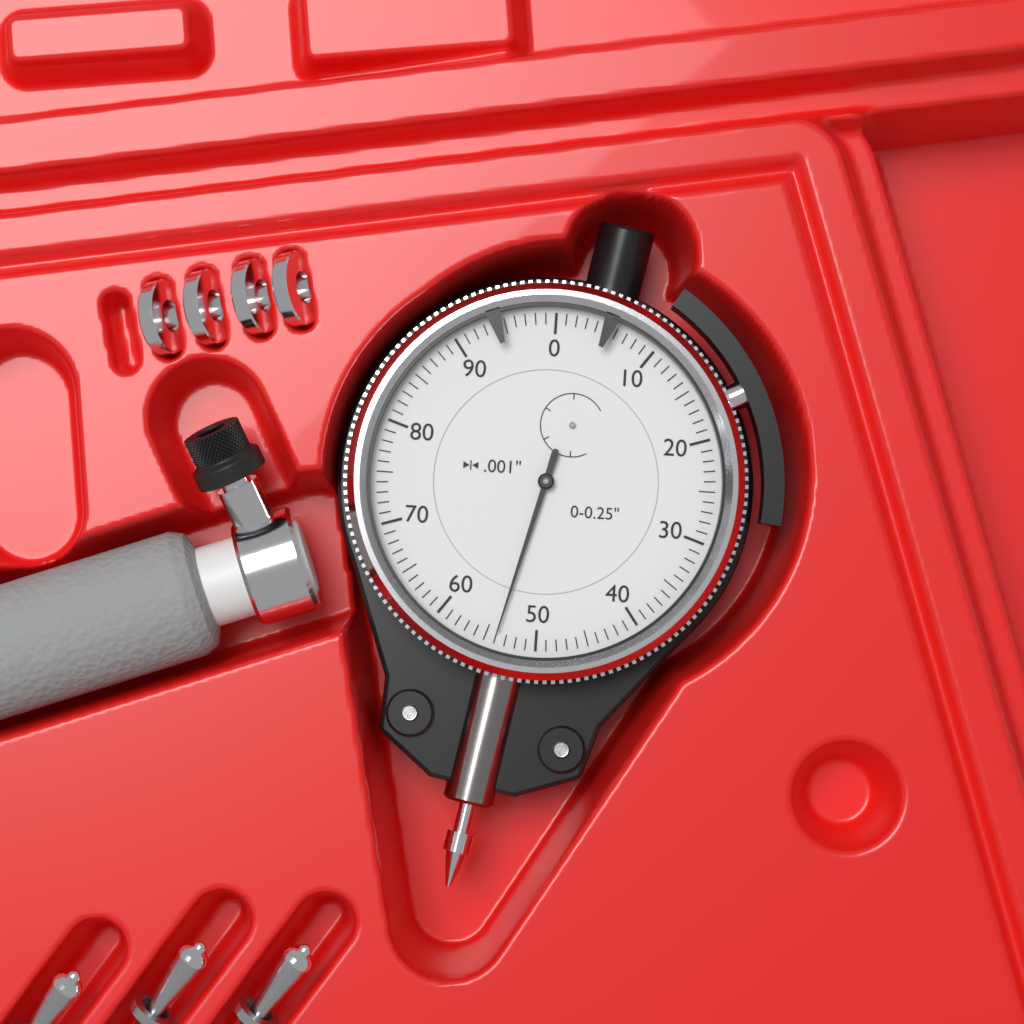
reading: 0.054 in
